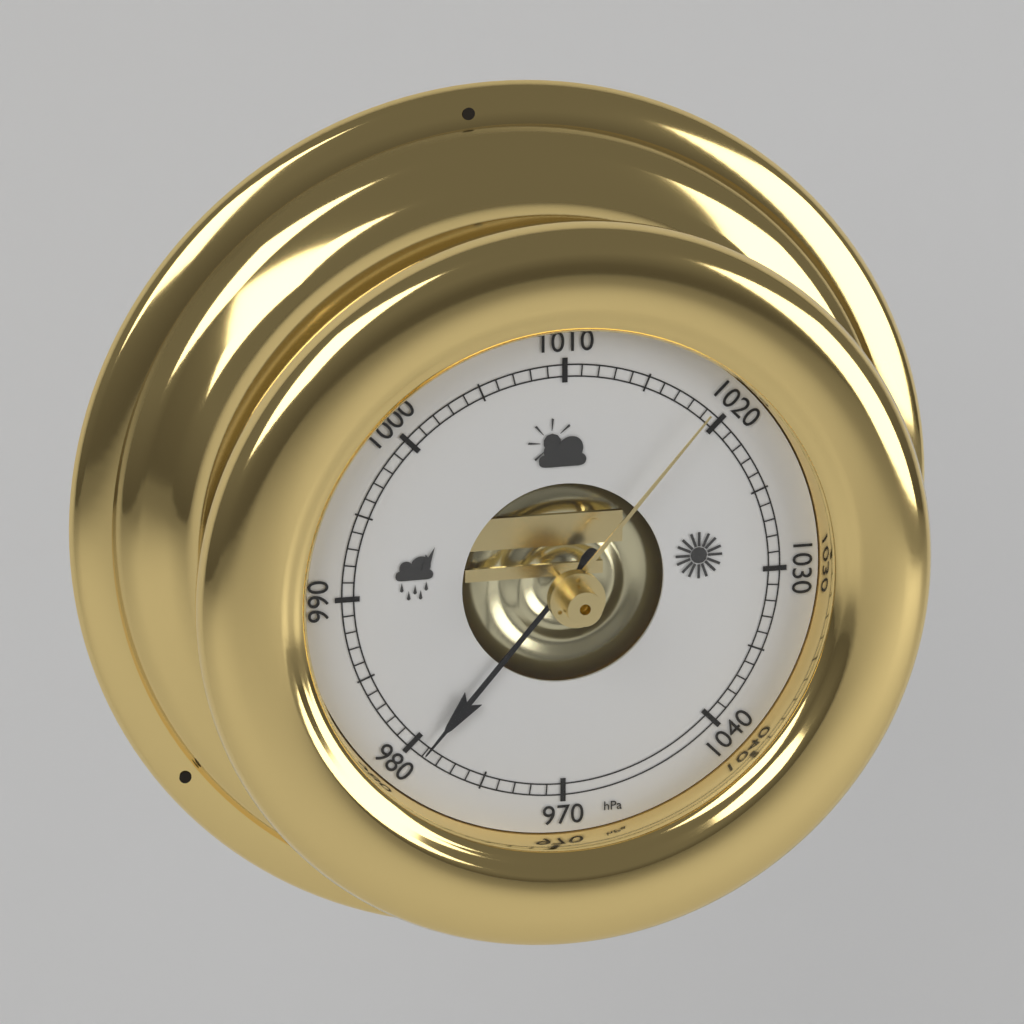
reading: 979 hPa
